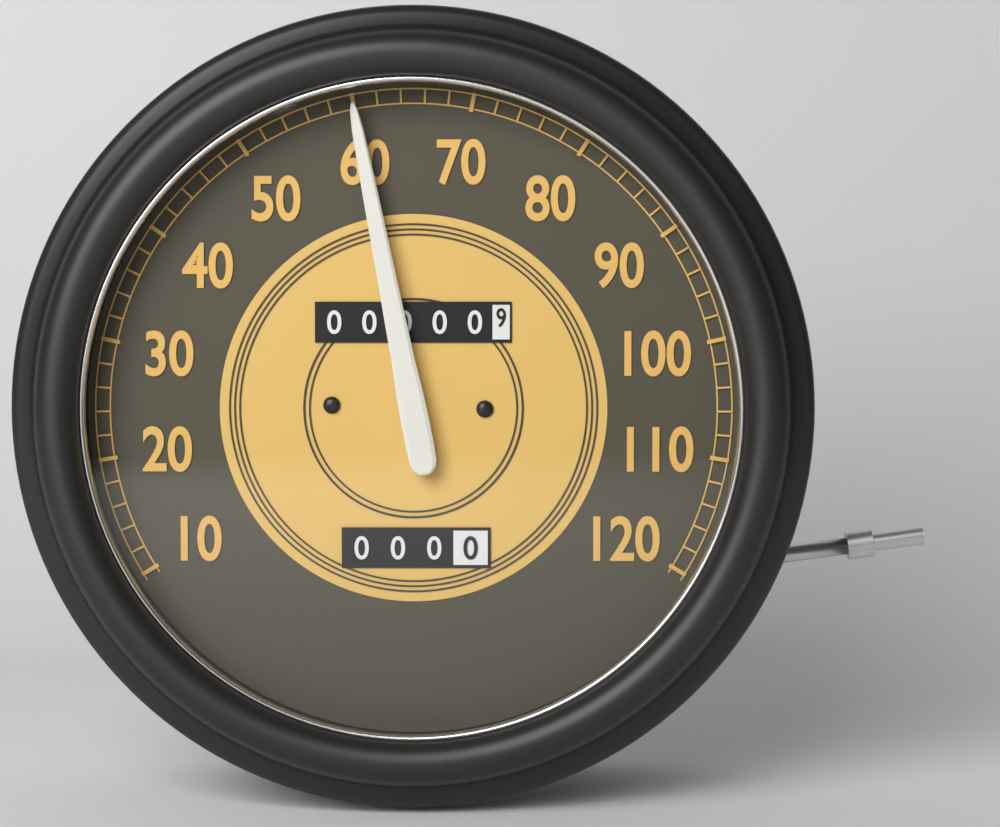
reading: 60 (no unit)
